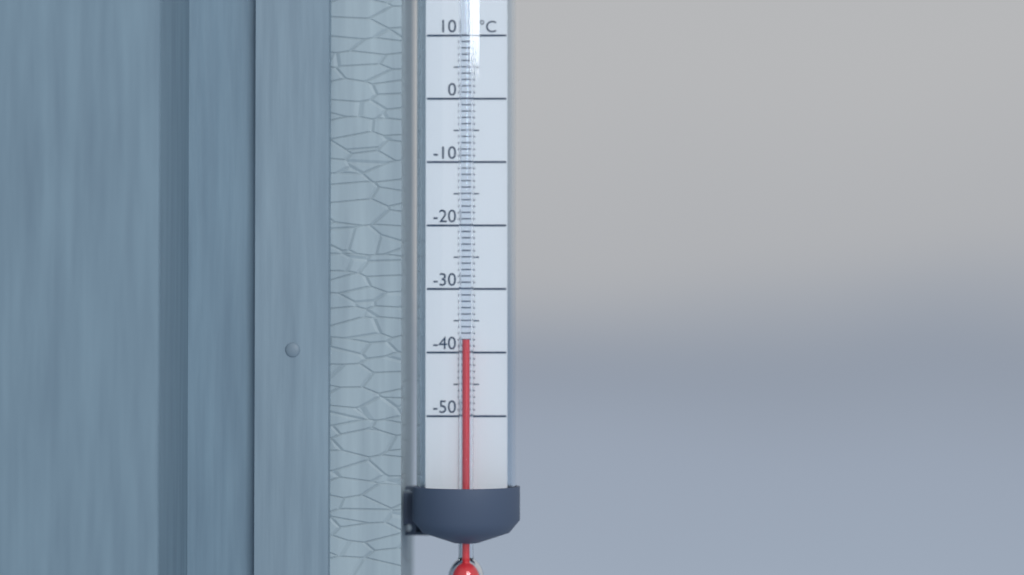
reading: -38 °C
